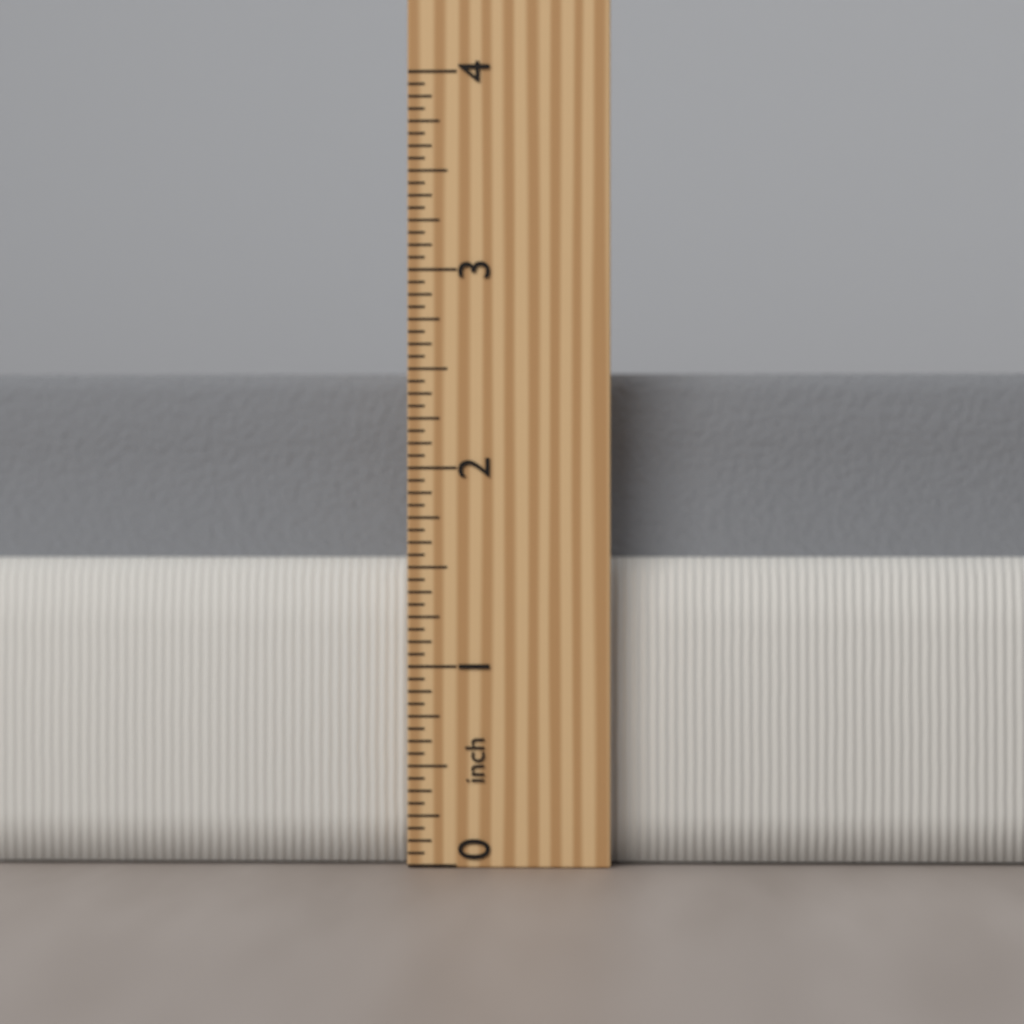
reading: 2.5000 inch
